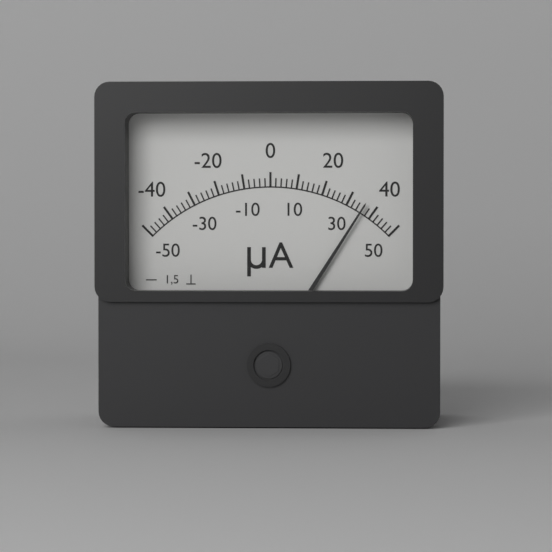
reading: 36 µA
